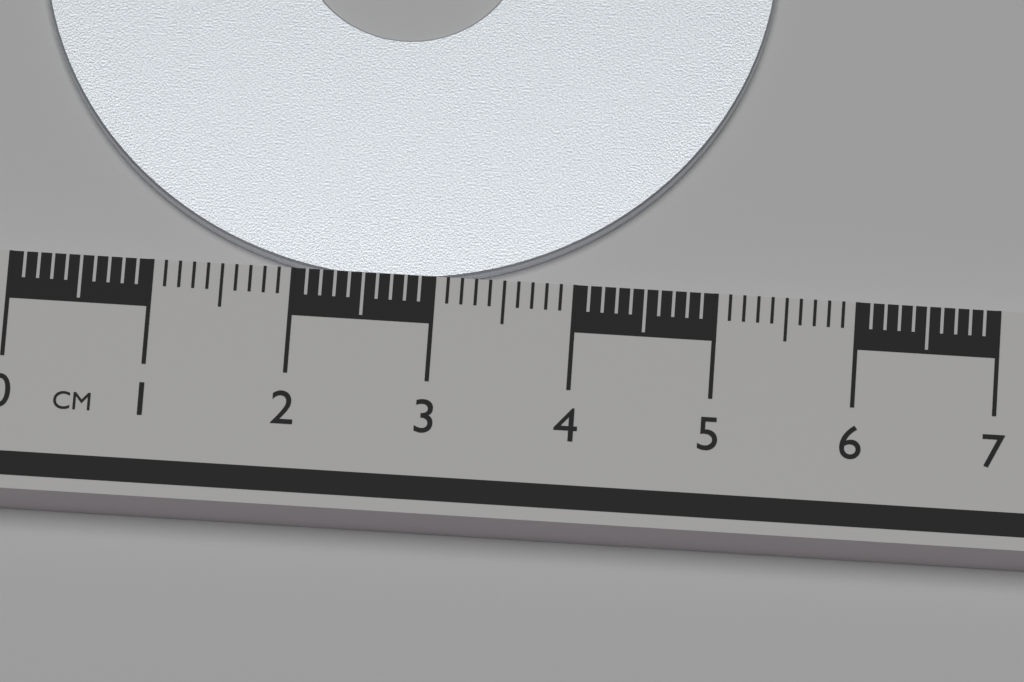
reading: 5.3 cm
